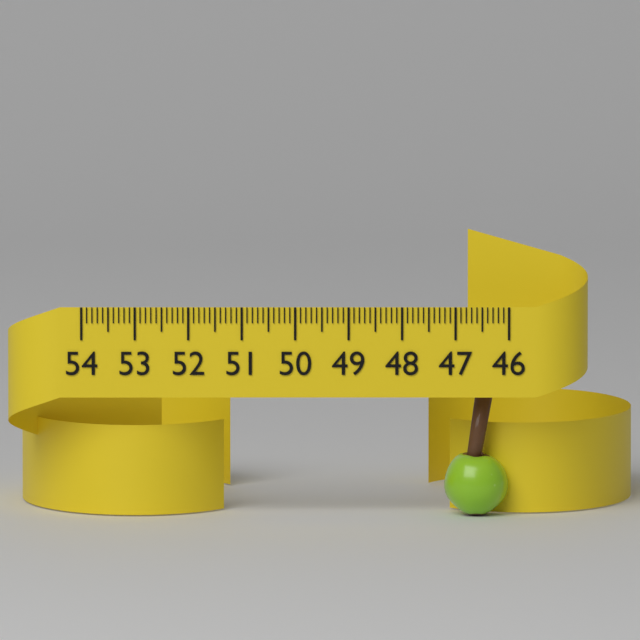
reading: 47.2 (no unit)
